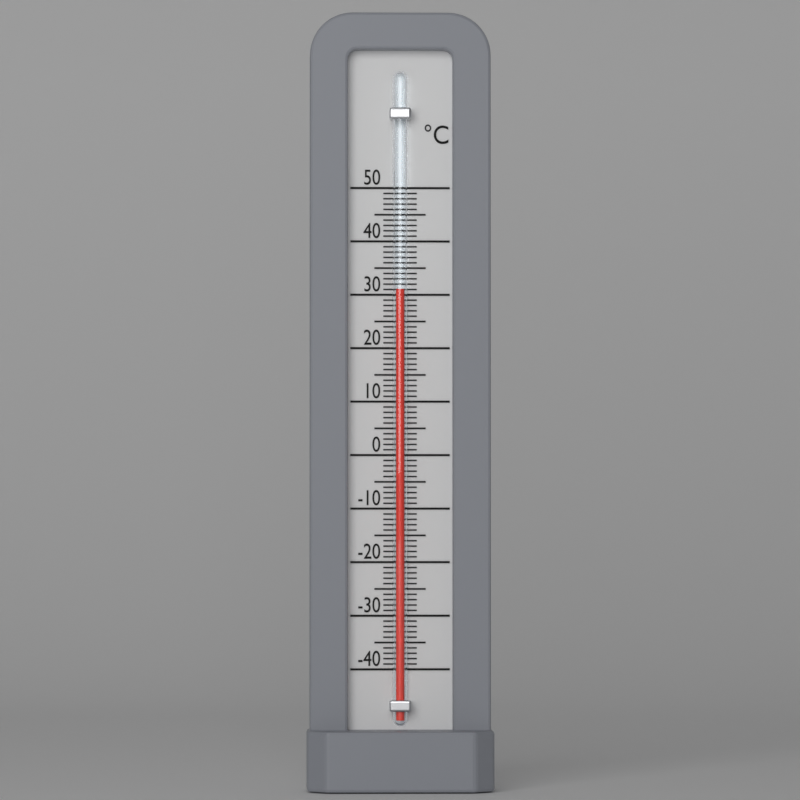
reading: 31 °C
